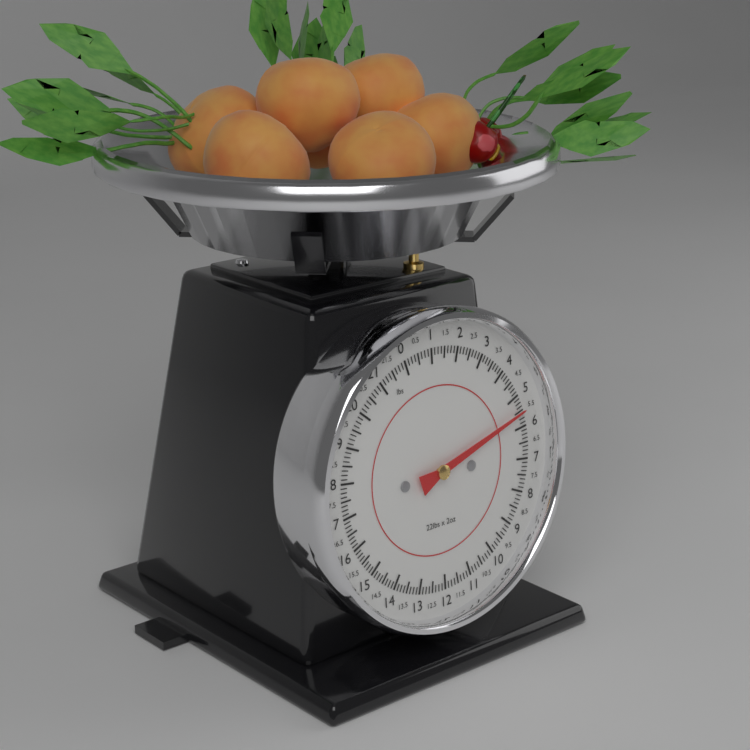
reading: 5.500 lbs
